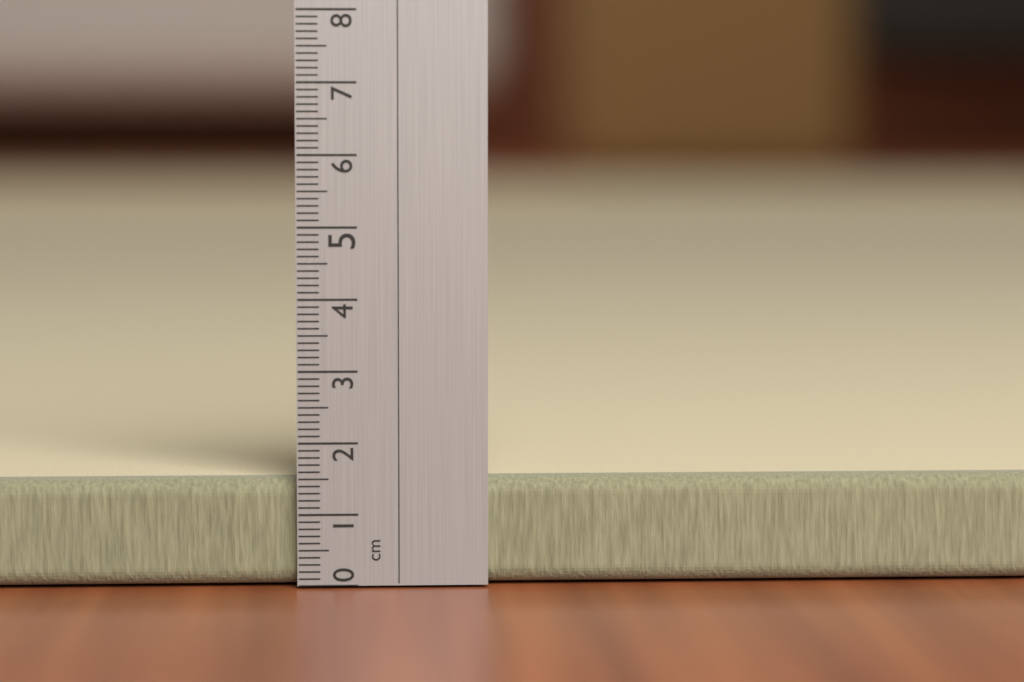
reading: 1.5 cm
